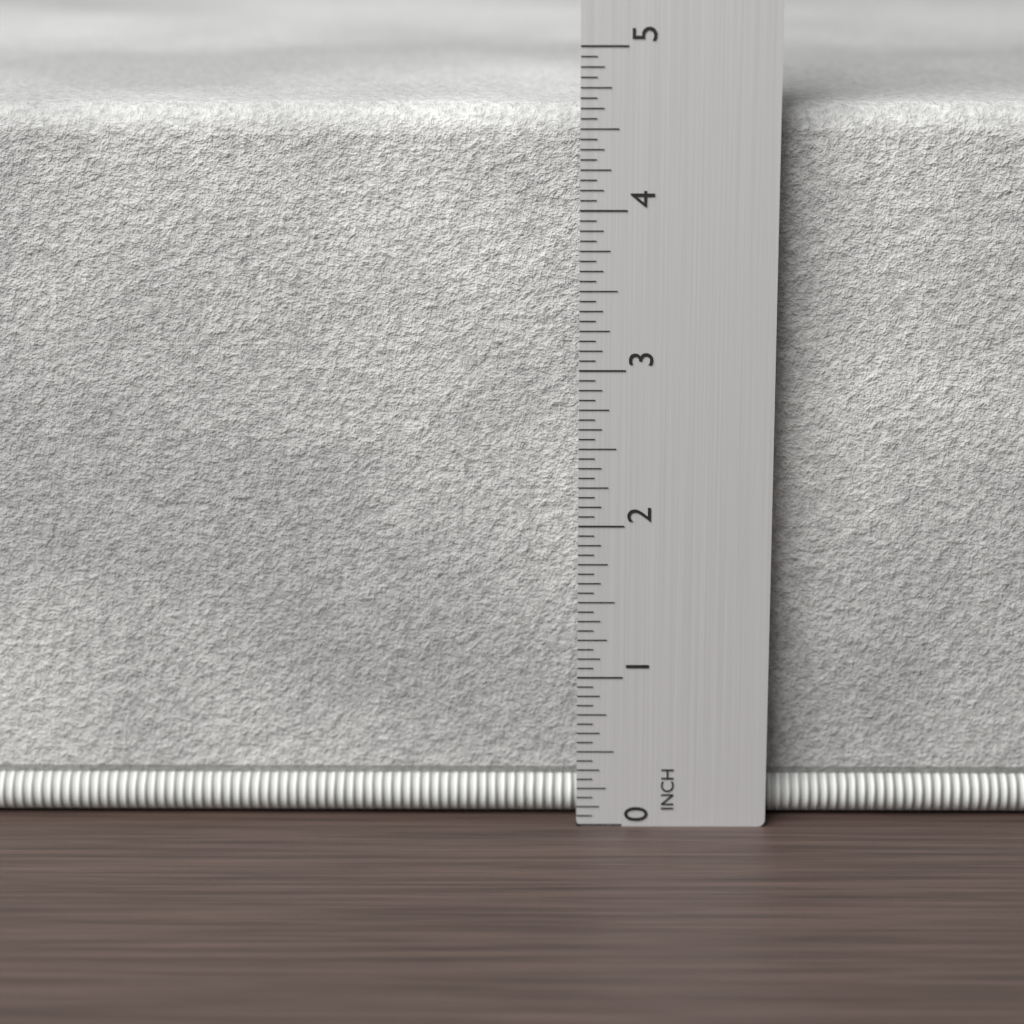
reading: 4.6250 in
